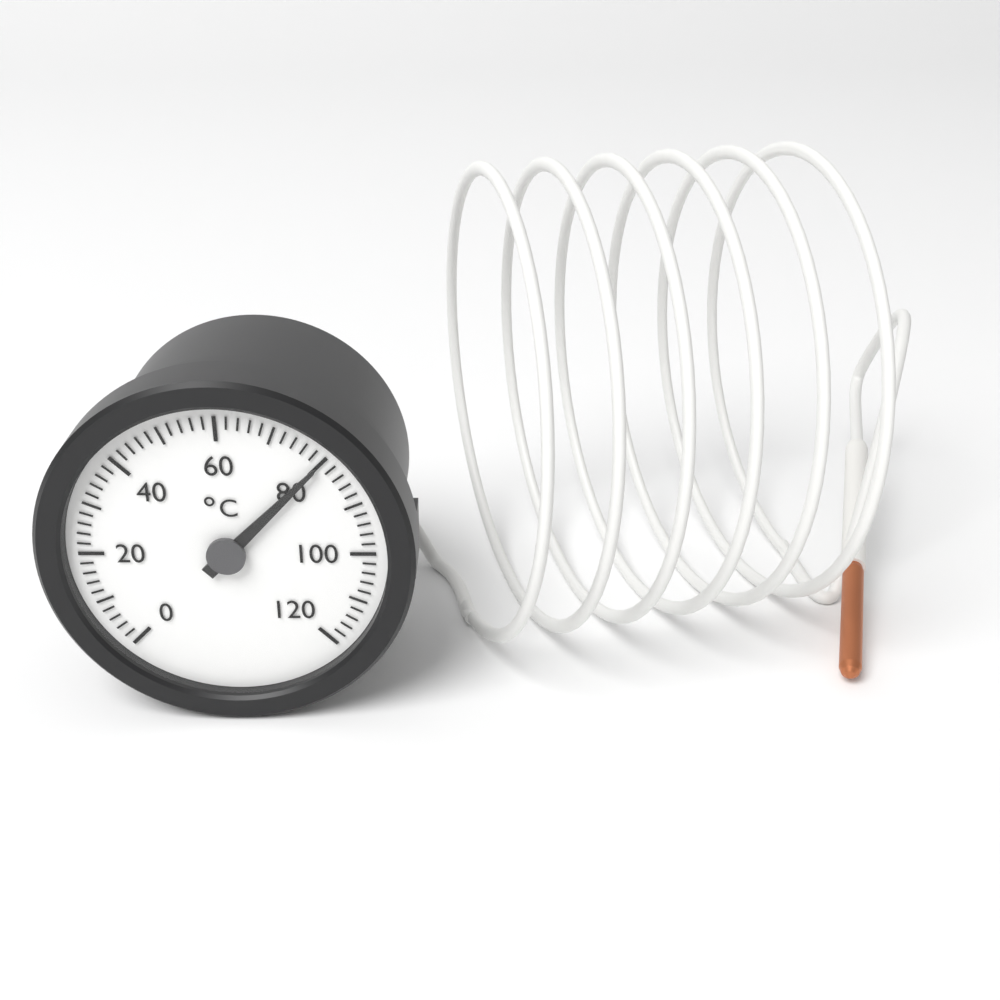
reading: 80 °C
